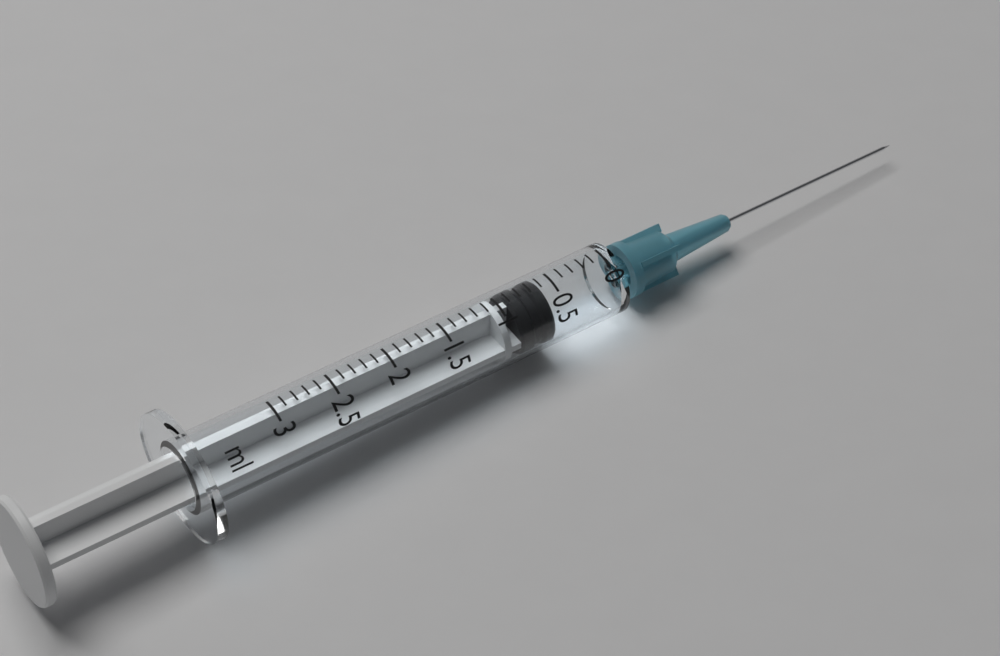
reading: 0.6 ml
